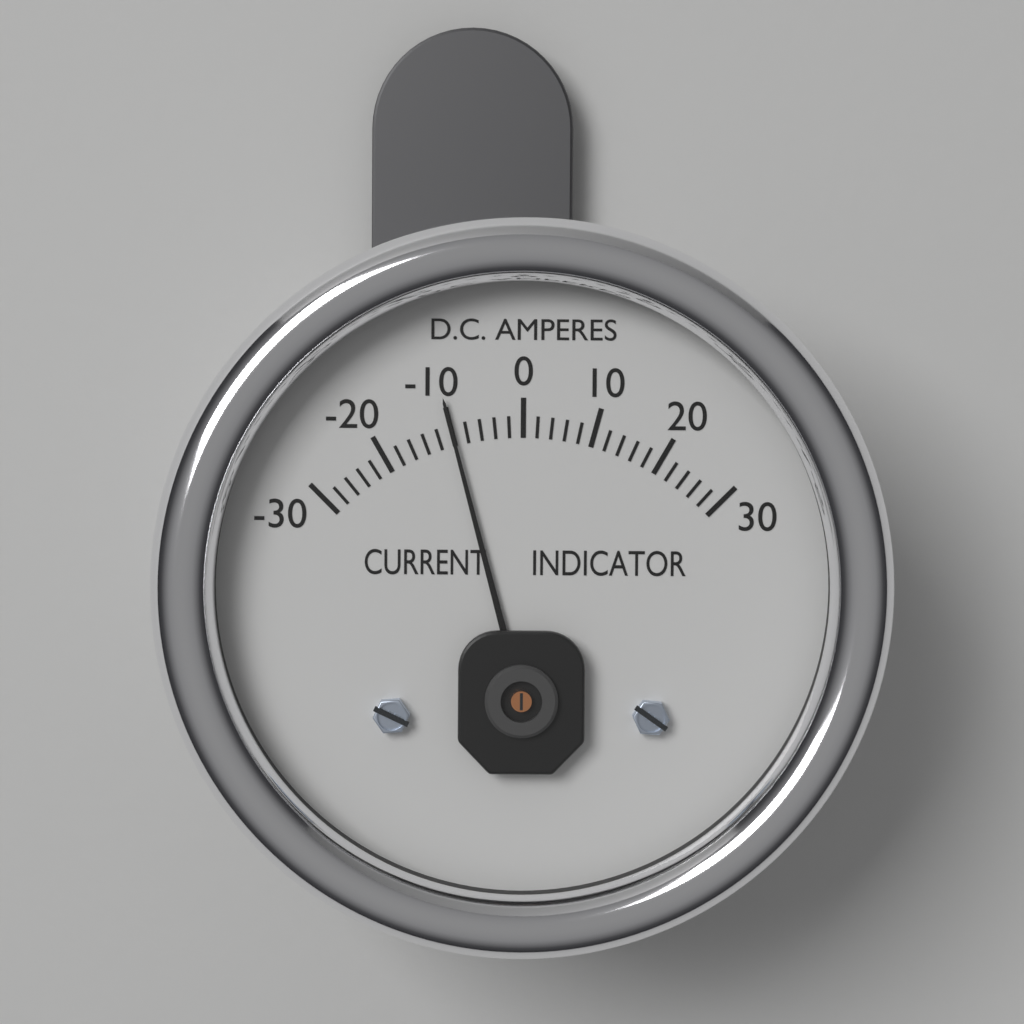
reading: -10 A
